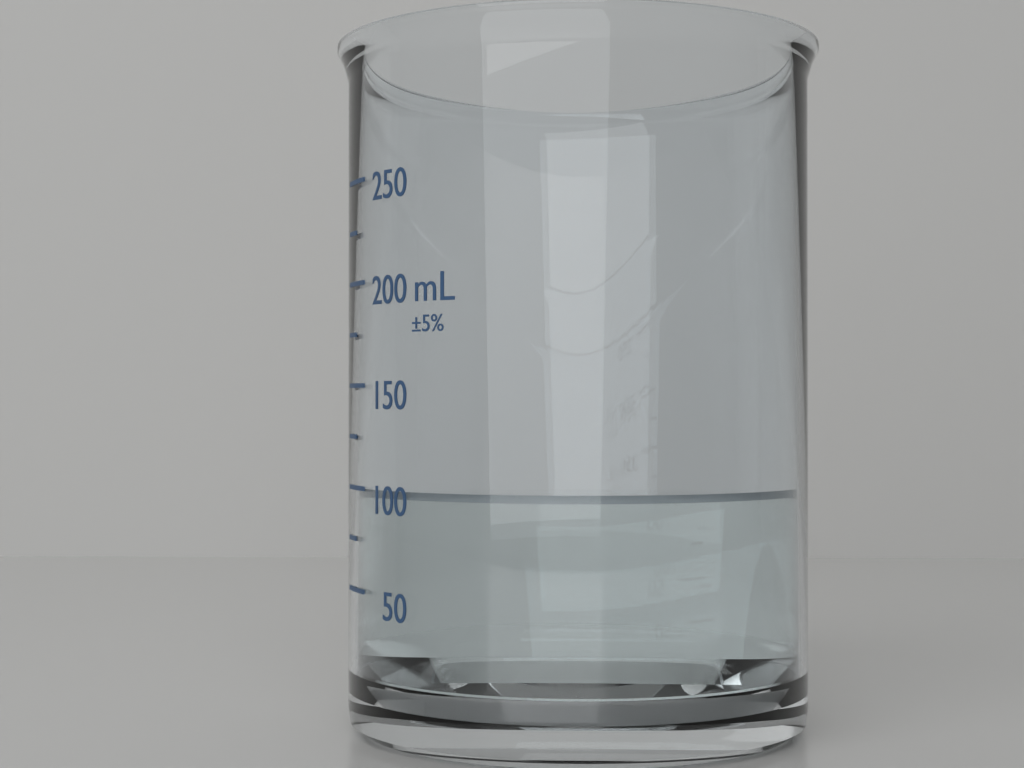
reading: 100 mL
